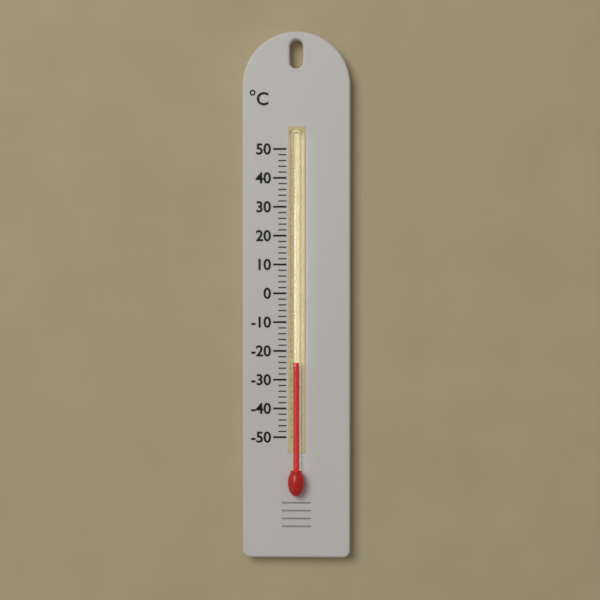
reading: -24 °C
